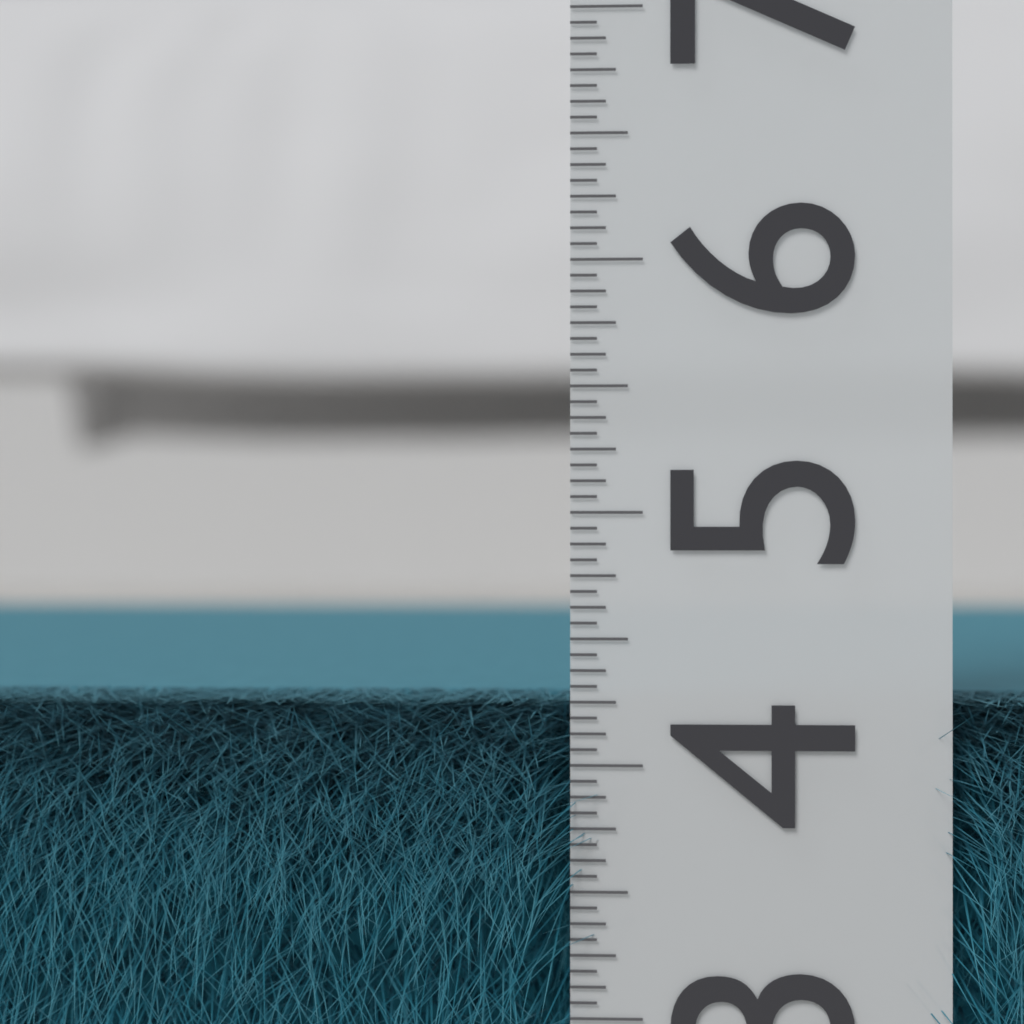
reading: 4.2500 (no unit)
